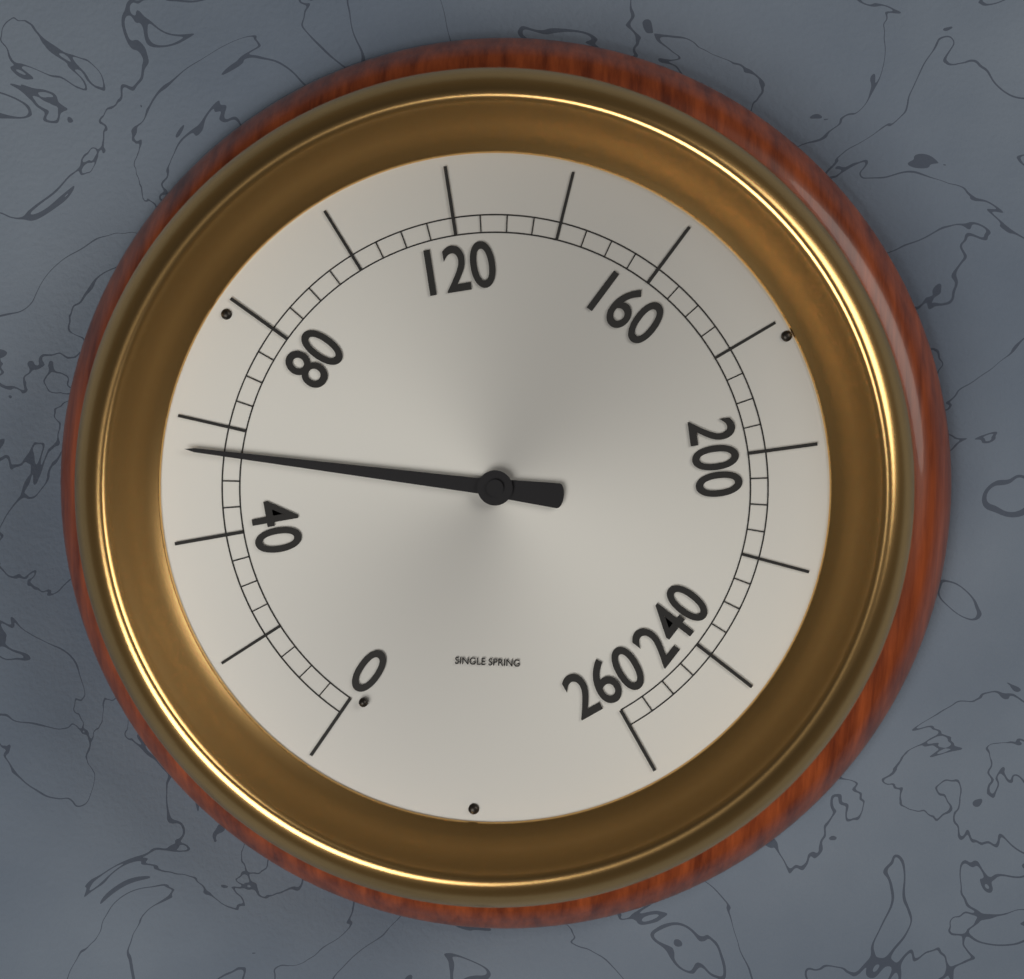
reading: 55 (no unit)
